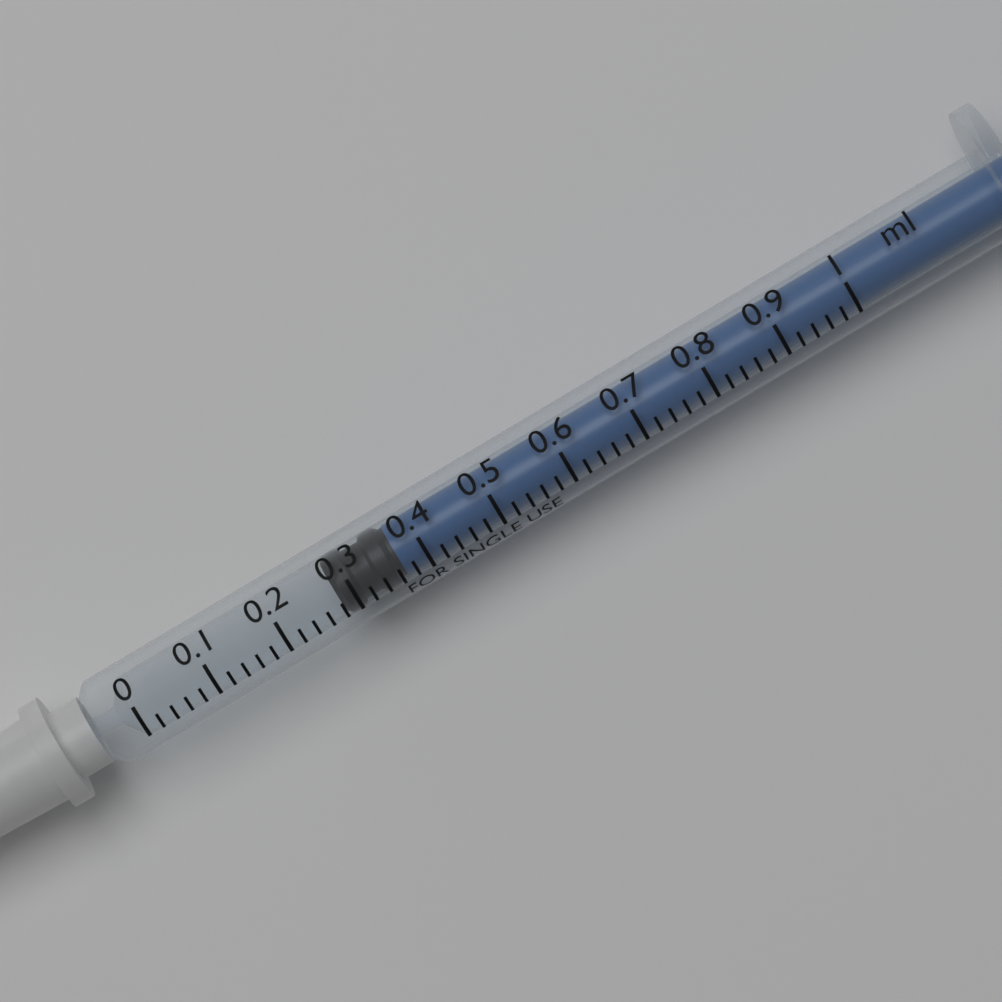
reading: 0.28 ml
